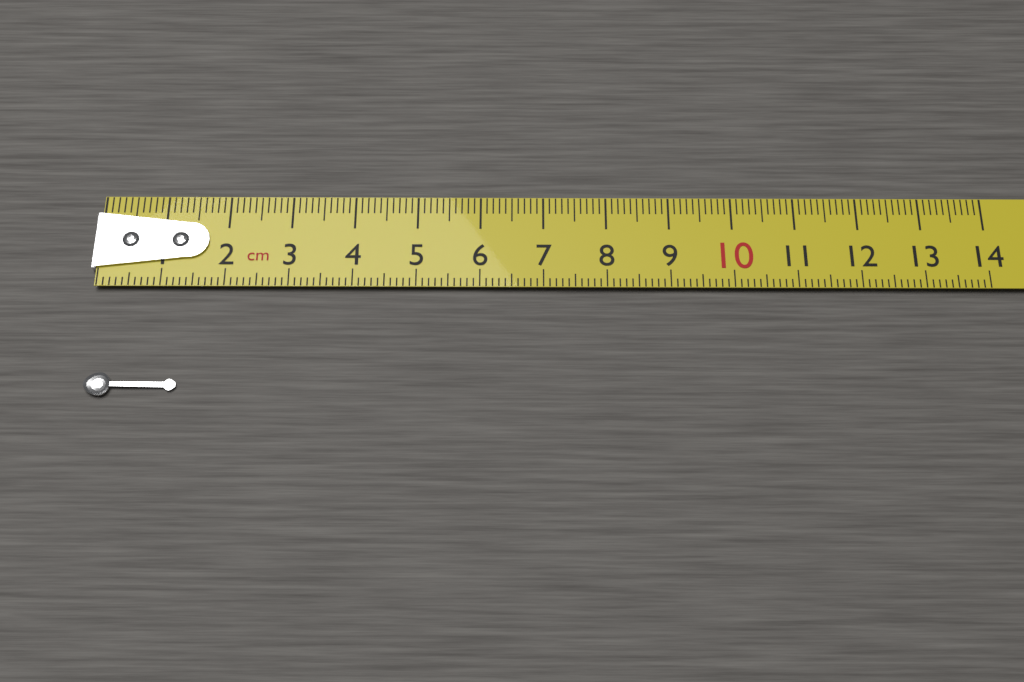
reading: 1.4 cm
